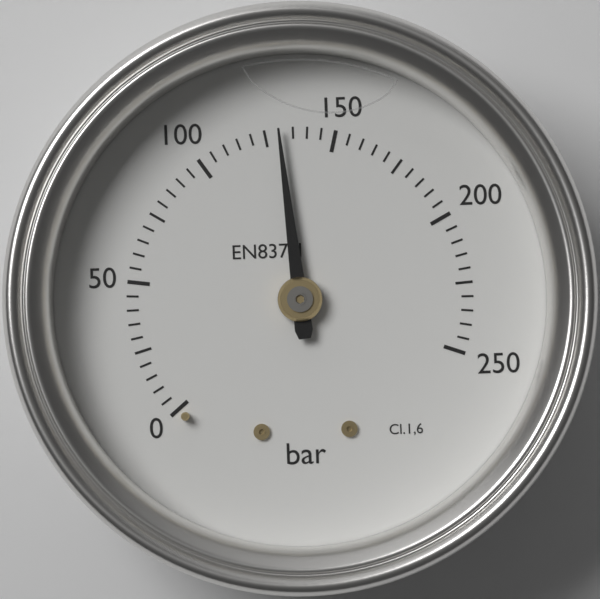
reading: 130 bar
